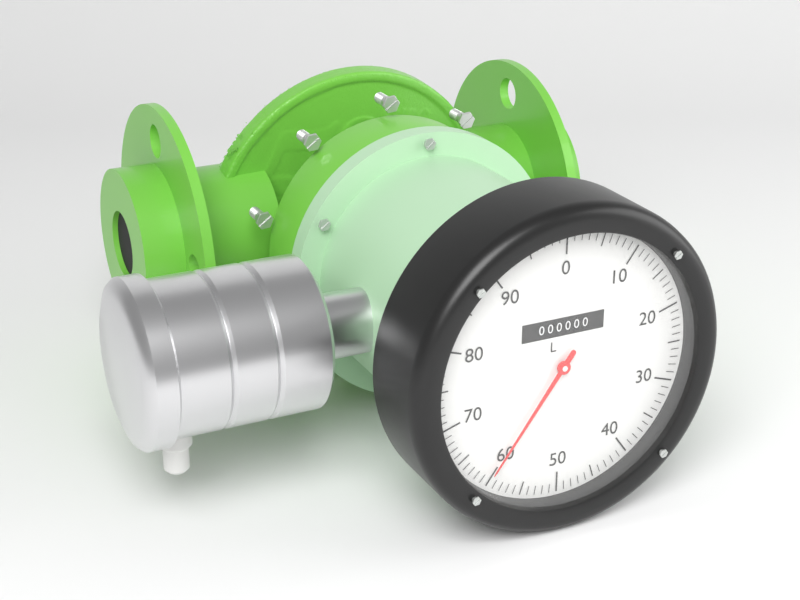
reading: 60 L
